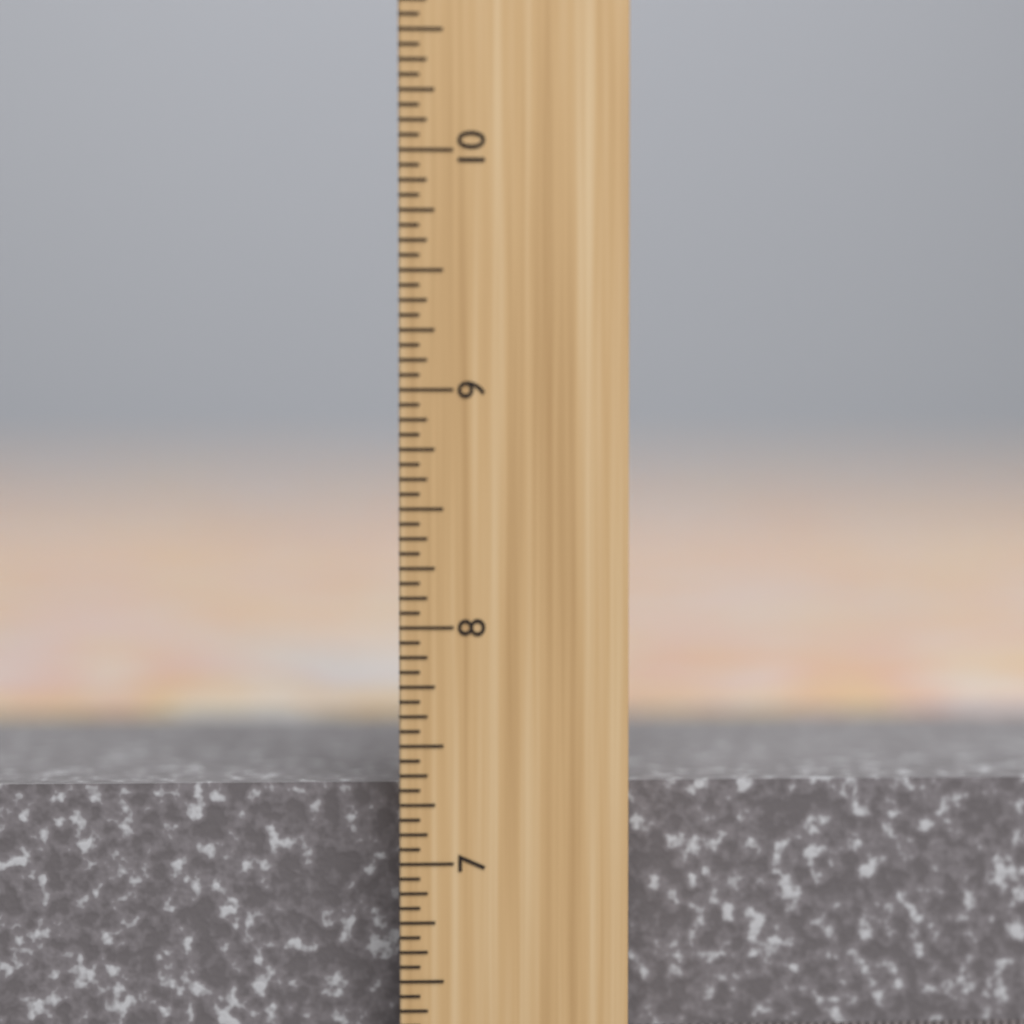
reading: 7.3125 inch
